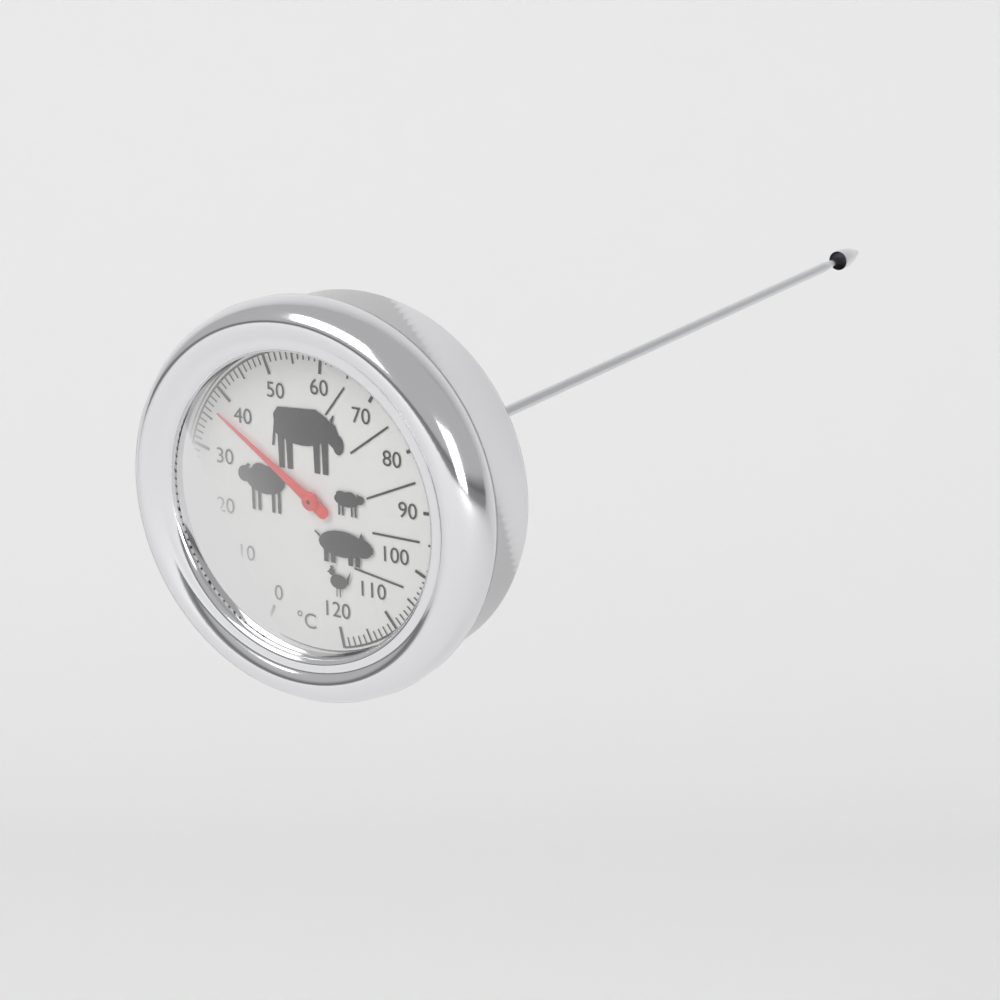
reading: 37 °C
